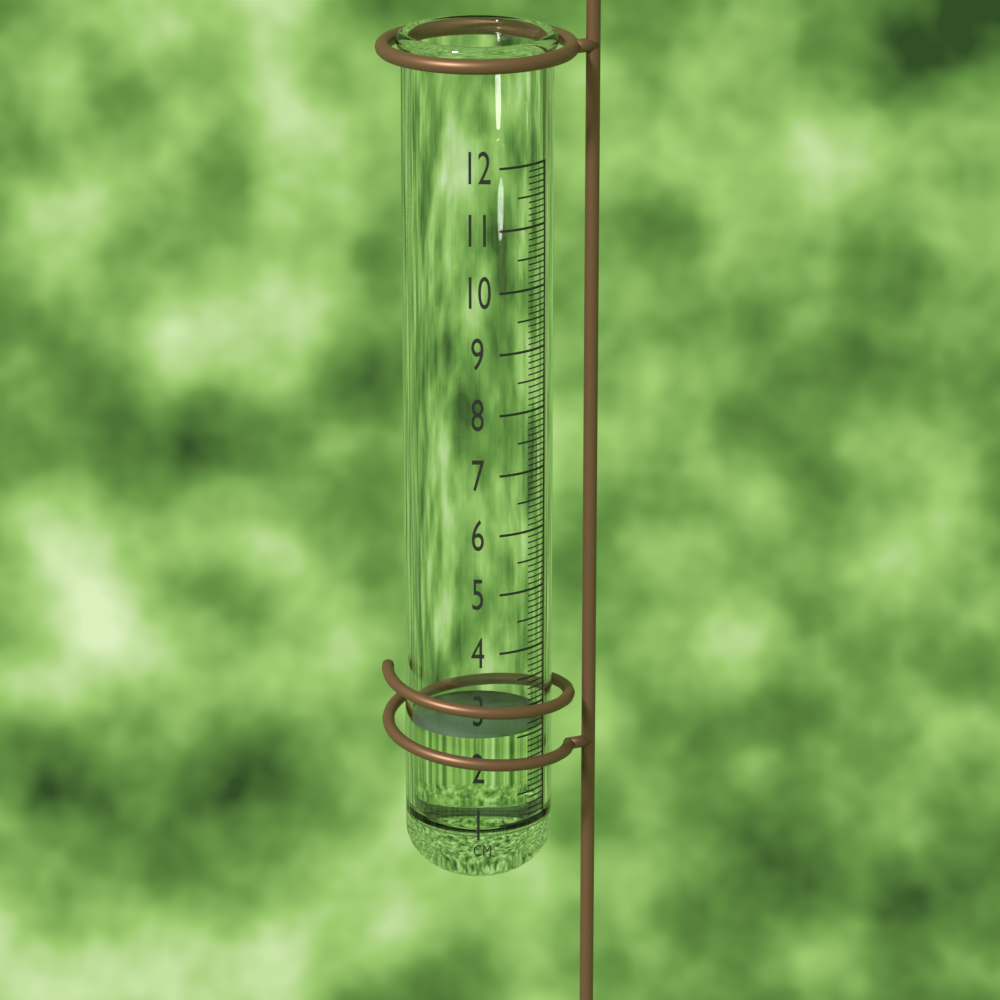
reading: 2.6 cm
